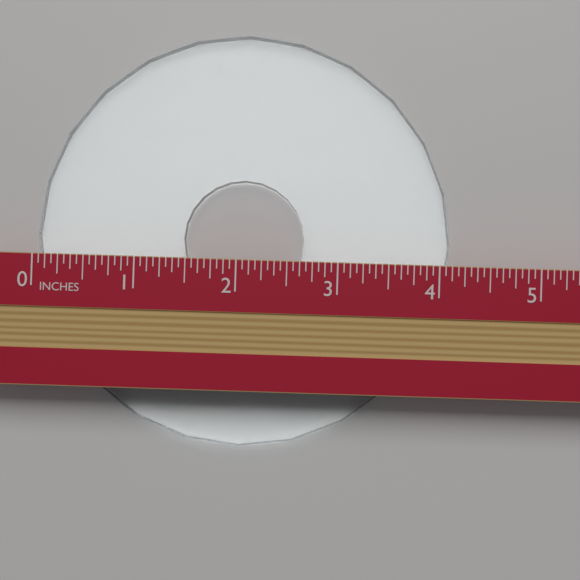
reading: 4.1250 in
